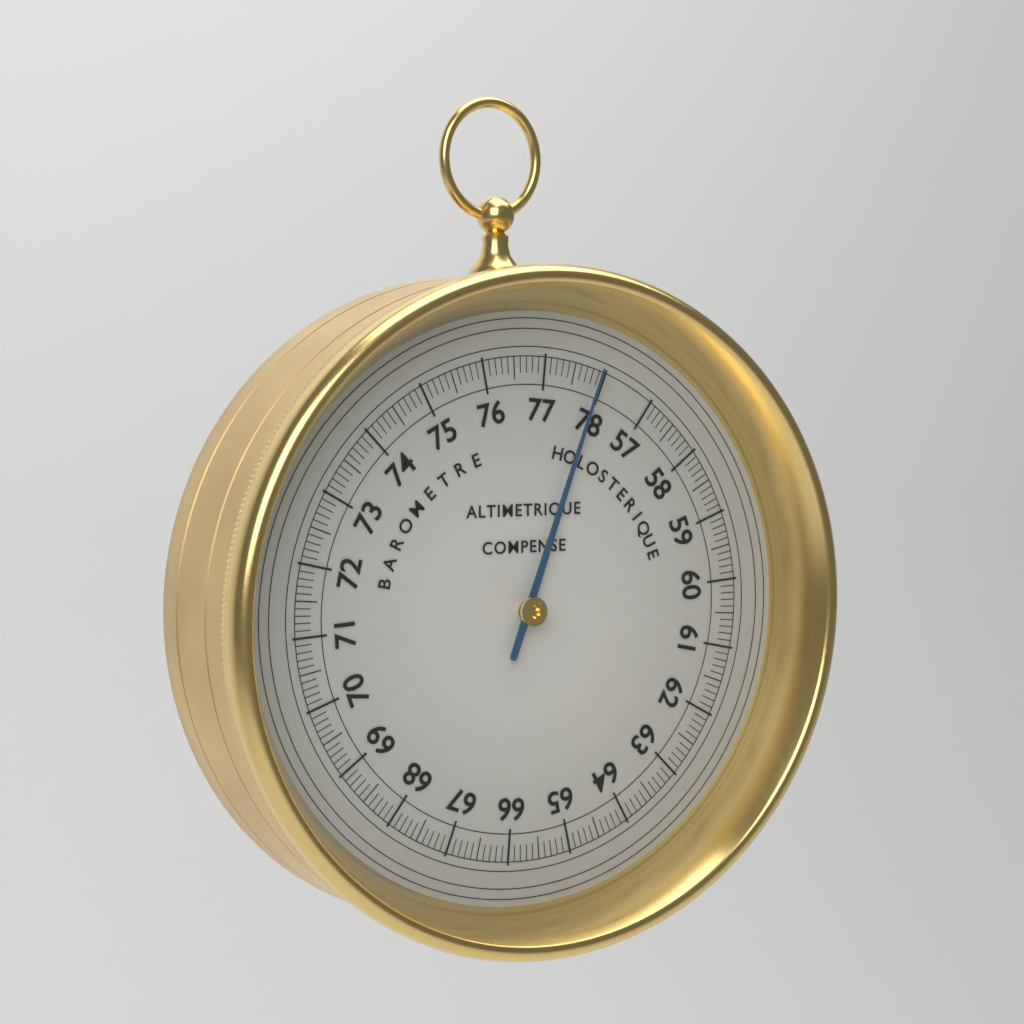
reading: 77.9 (no unit)
